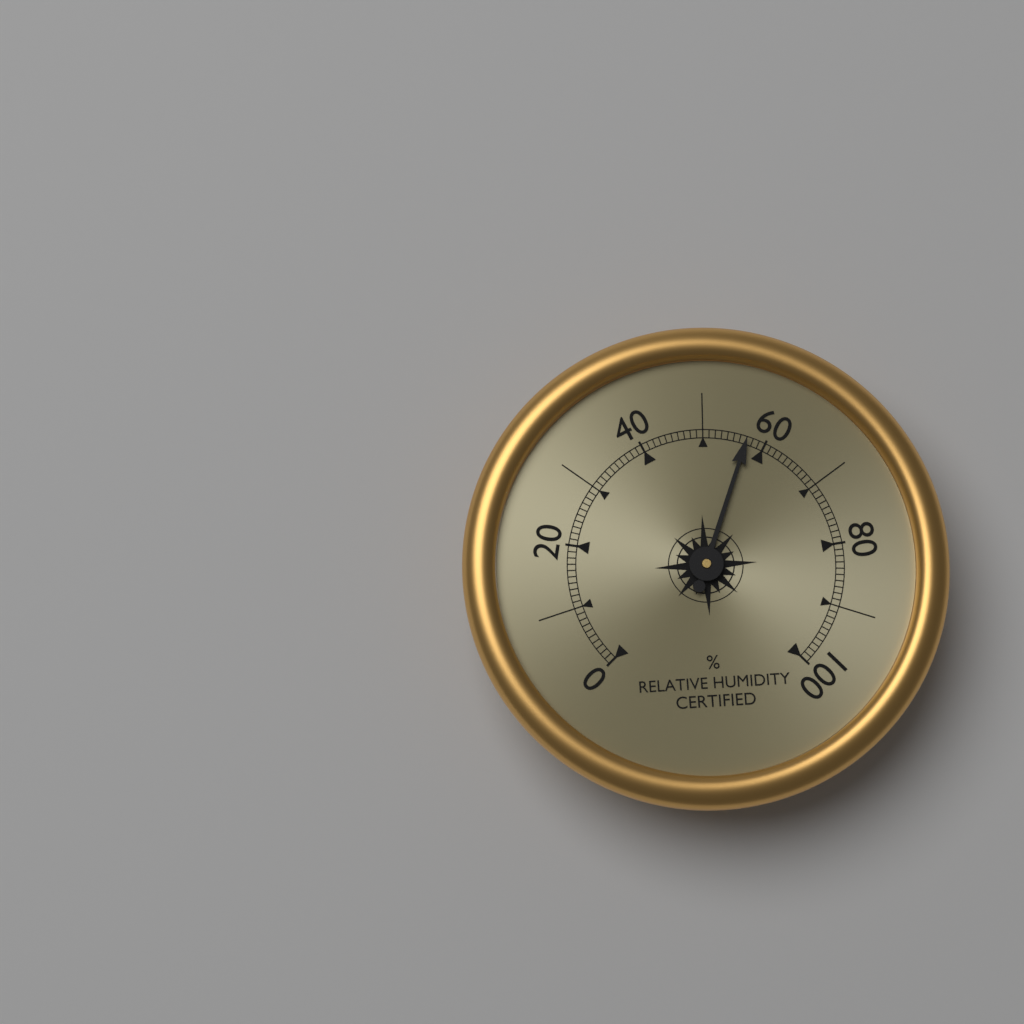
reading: 57 %
